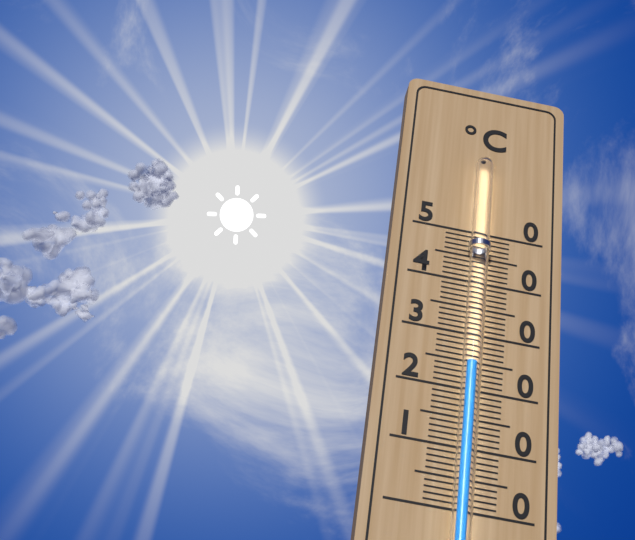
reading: 24 °C
